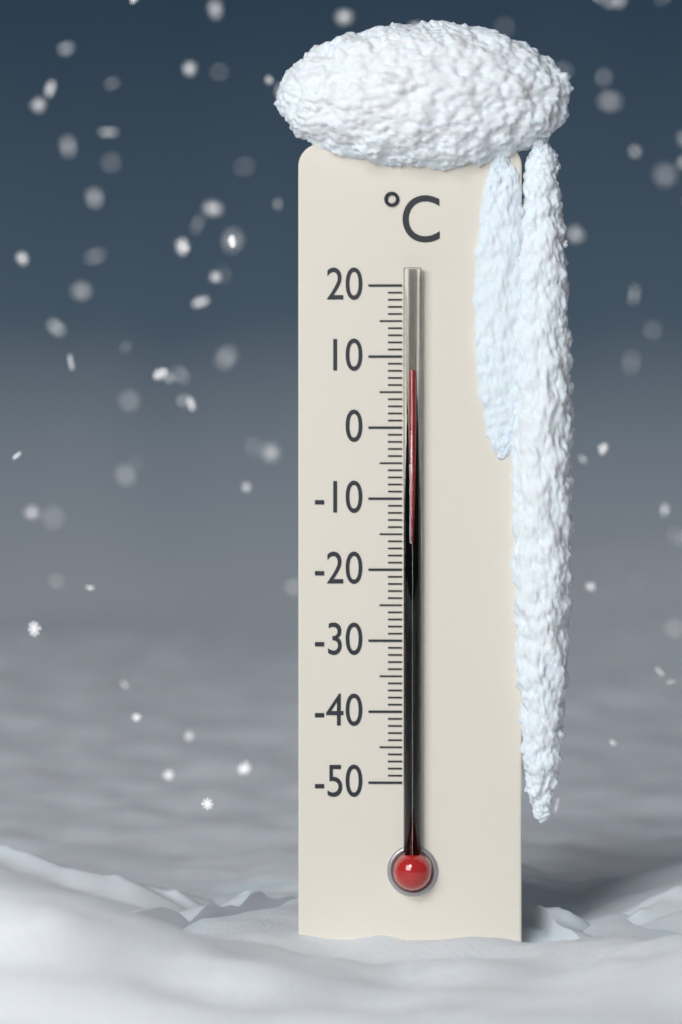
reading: 8 °C
